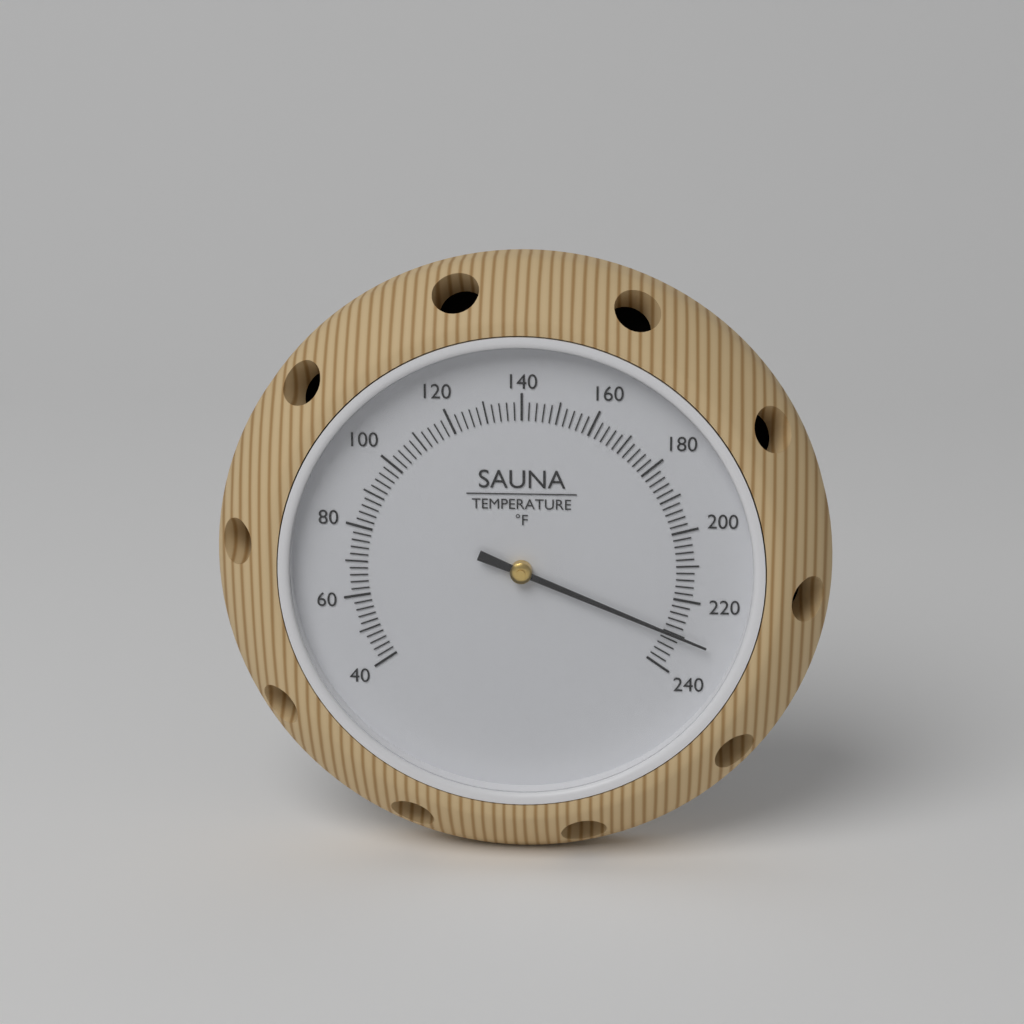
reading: 230 °F
